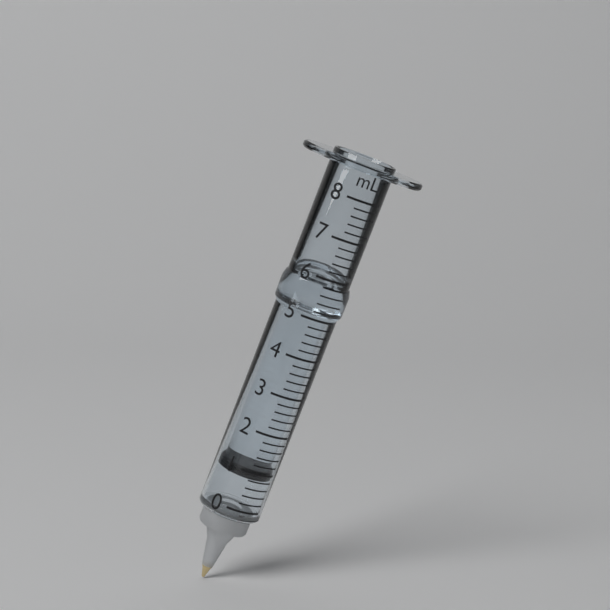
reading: 0.8 ml
